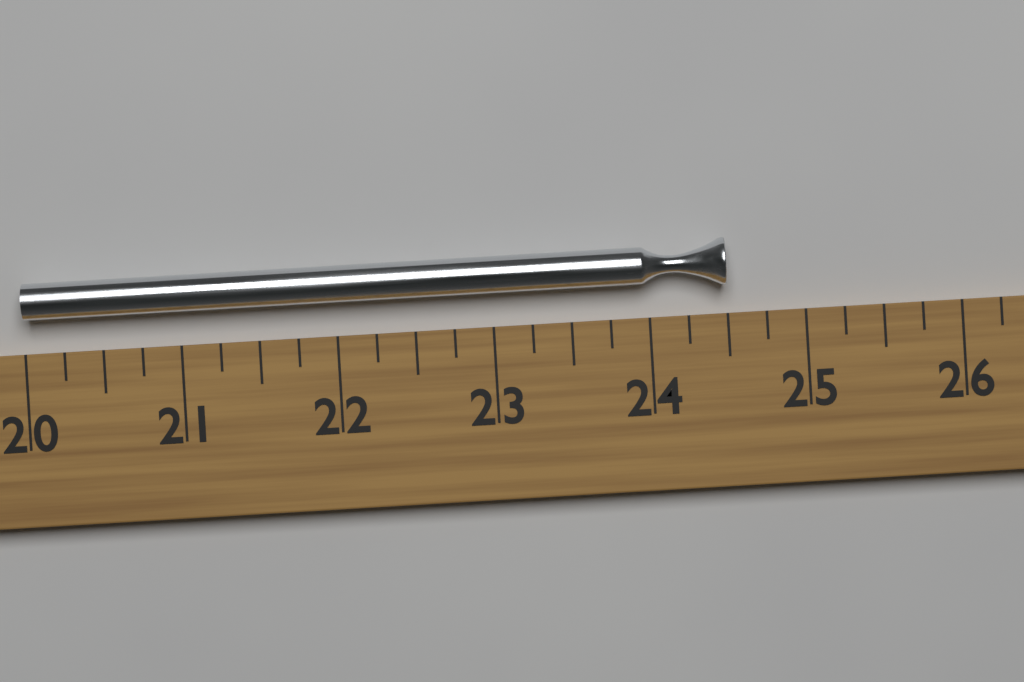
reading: 24.50 (no unit)
